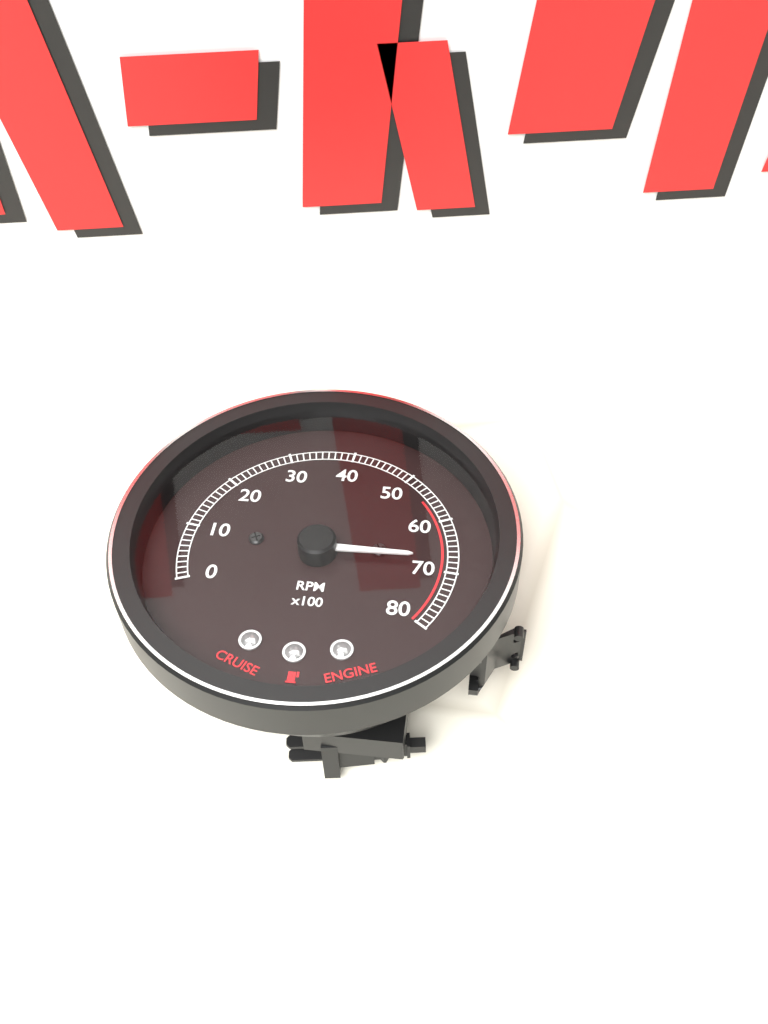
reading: 6800 RPM
